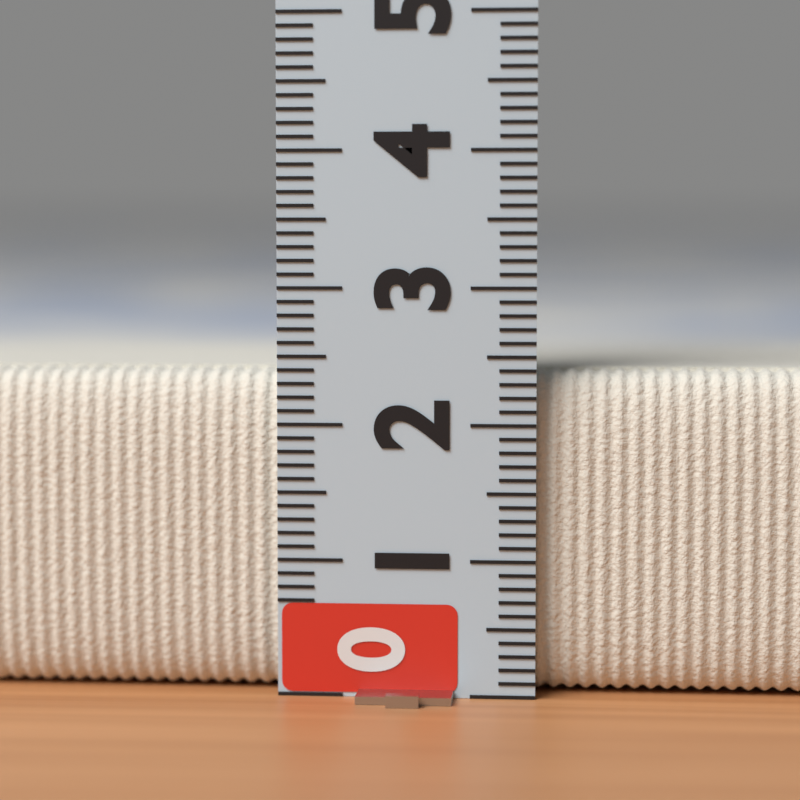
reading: 2.4 (no unit)
